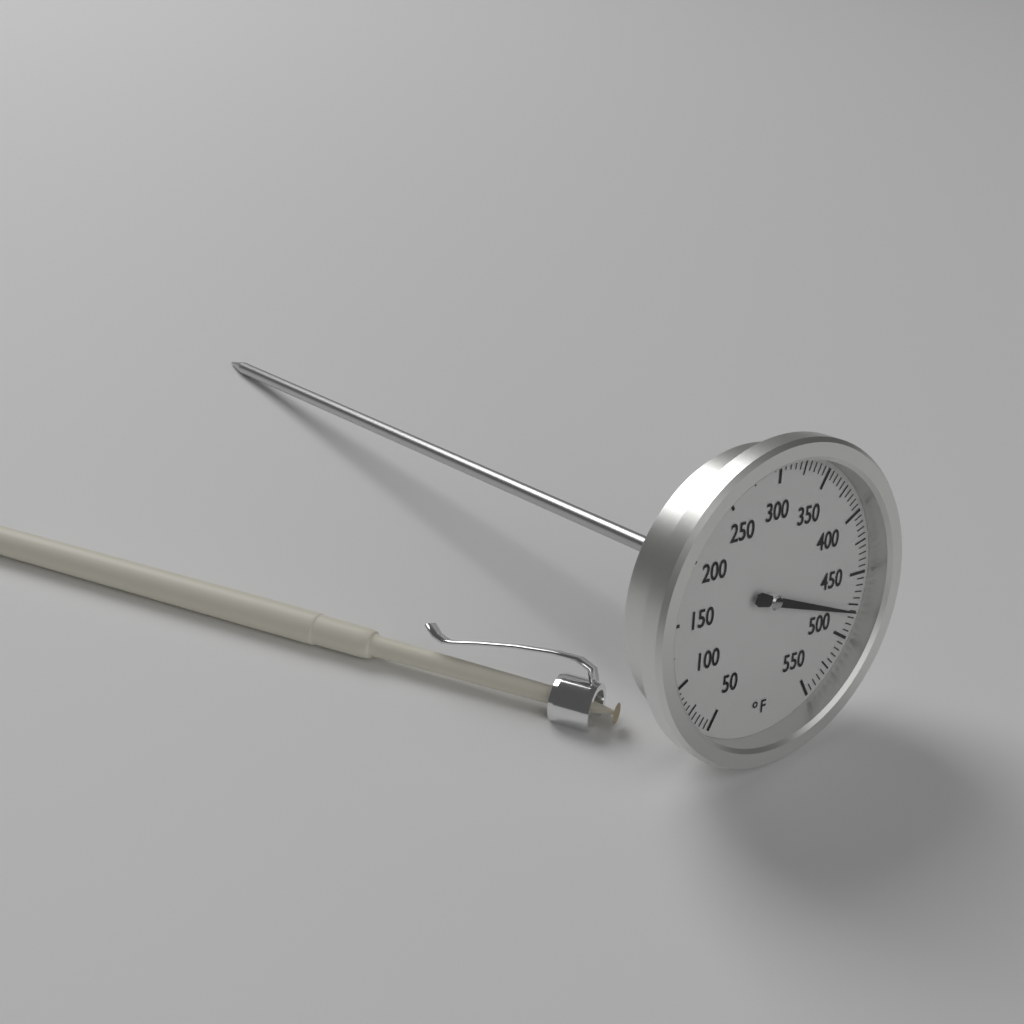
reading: 480 °F
